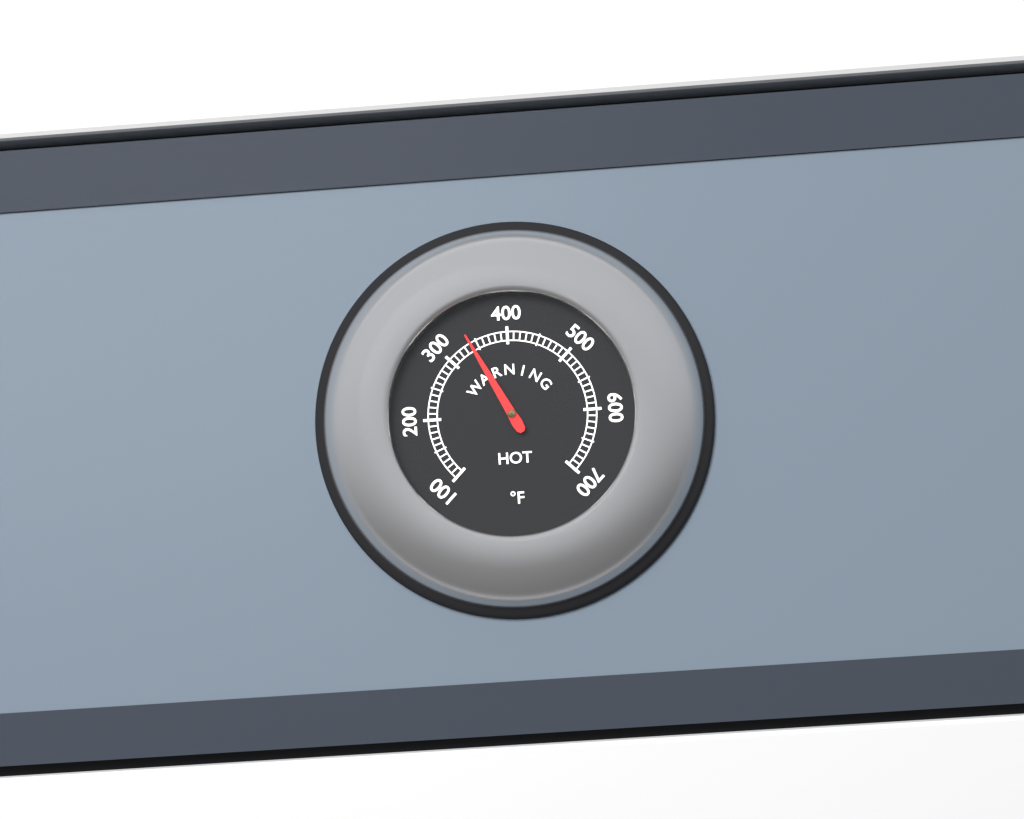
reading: 340 °F
